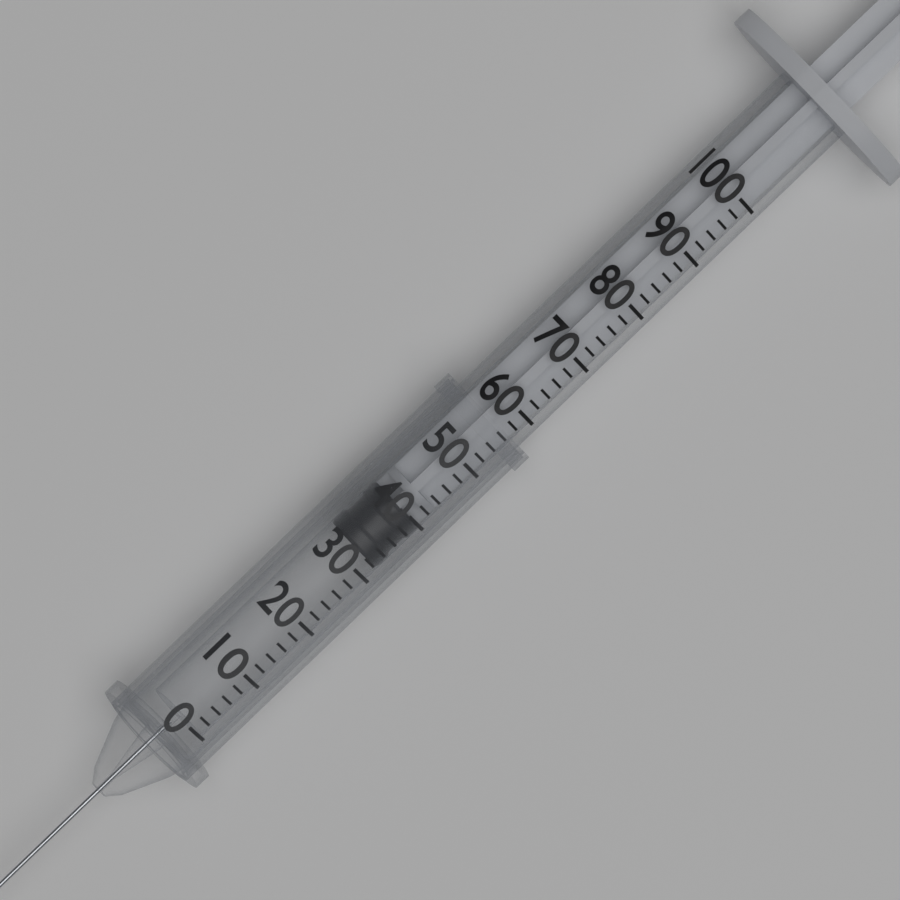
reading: 32 (no unit)
